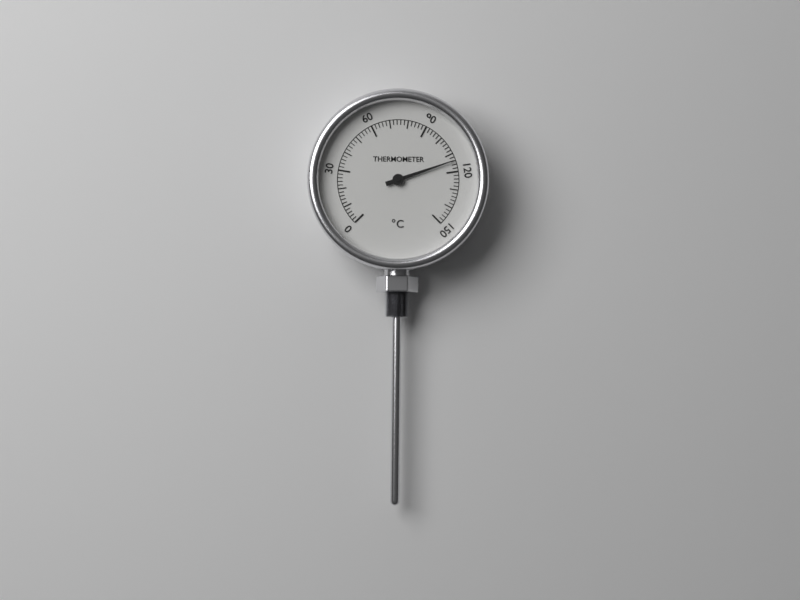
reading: 114 °C
